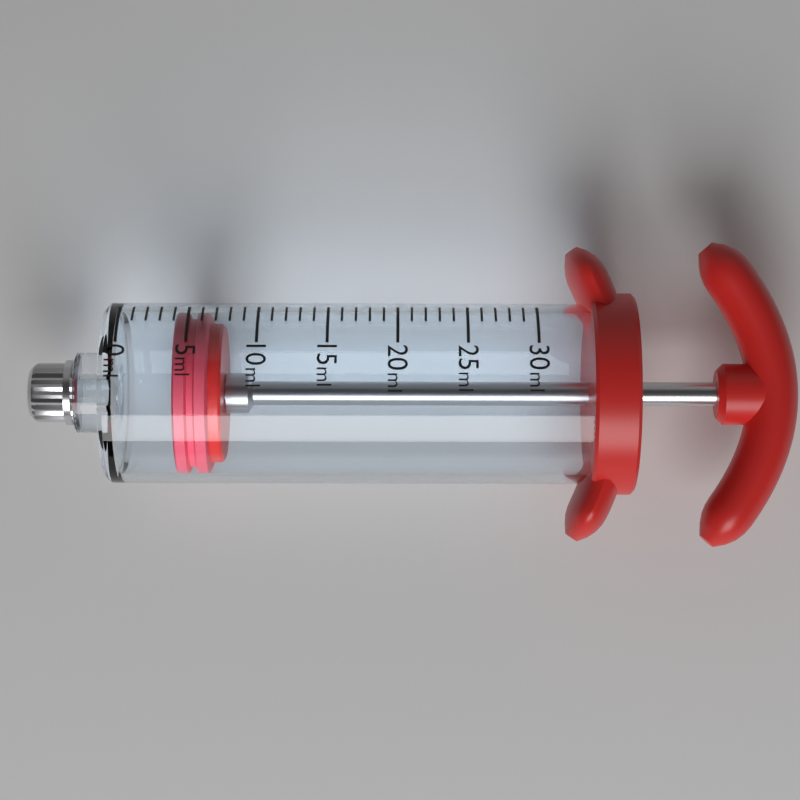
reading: 4 ml
